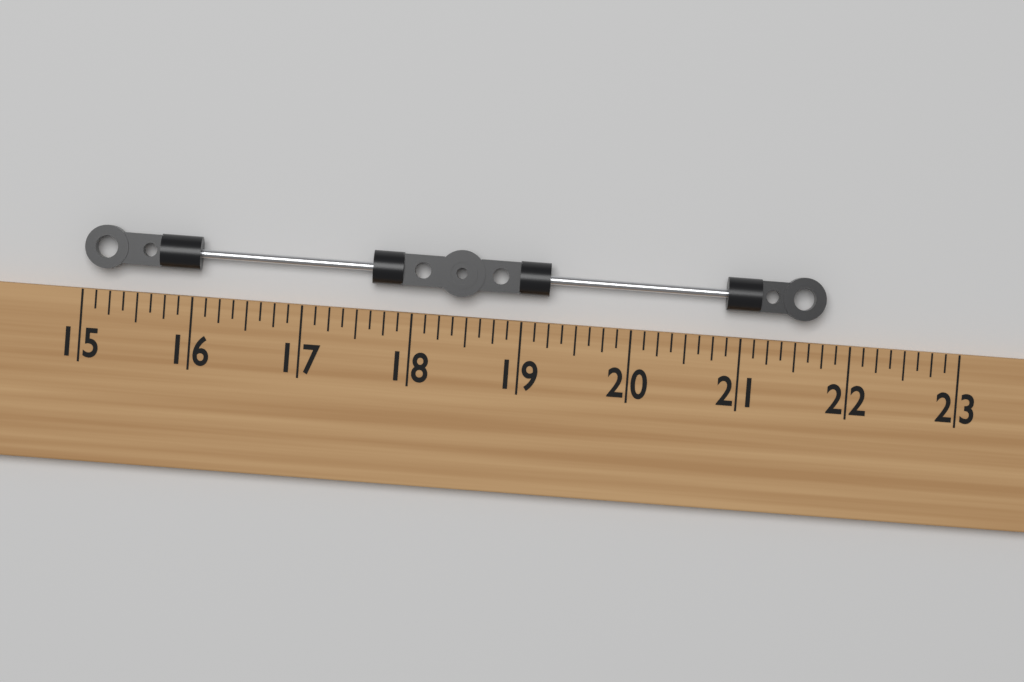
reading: 21.750 (no unit)
